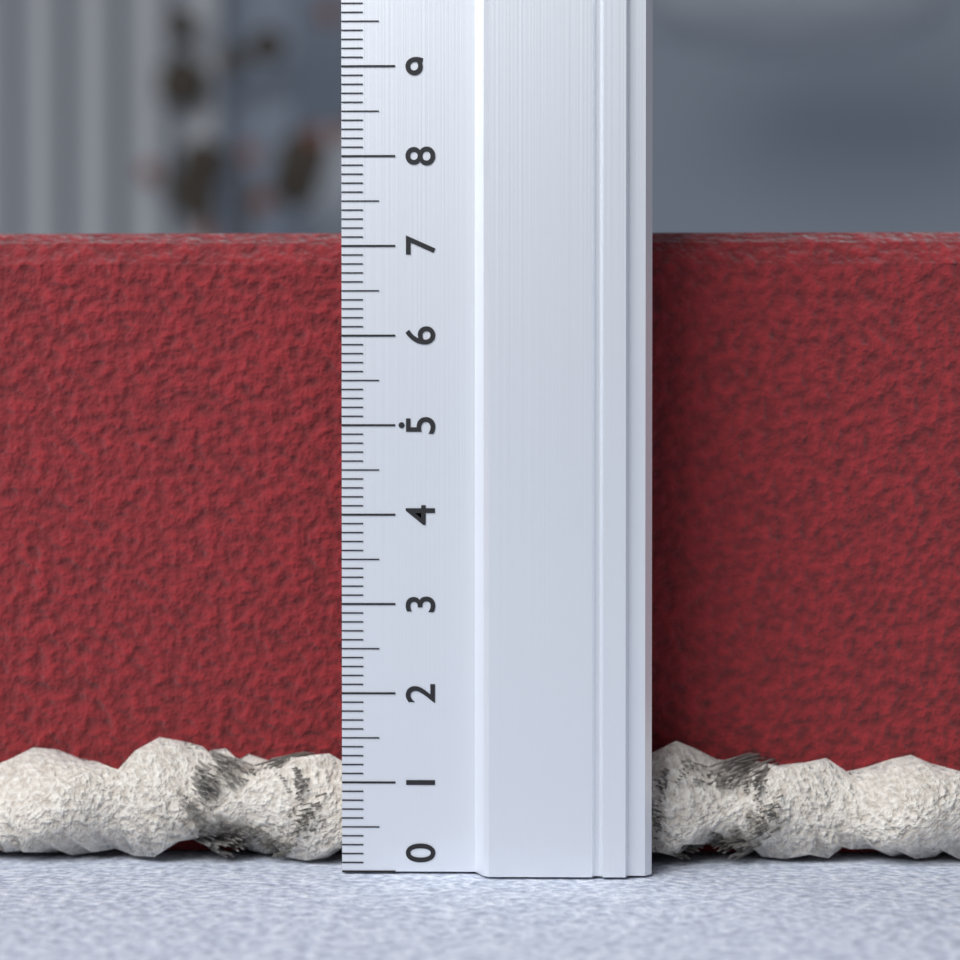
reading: 7.3 (no unit)
